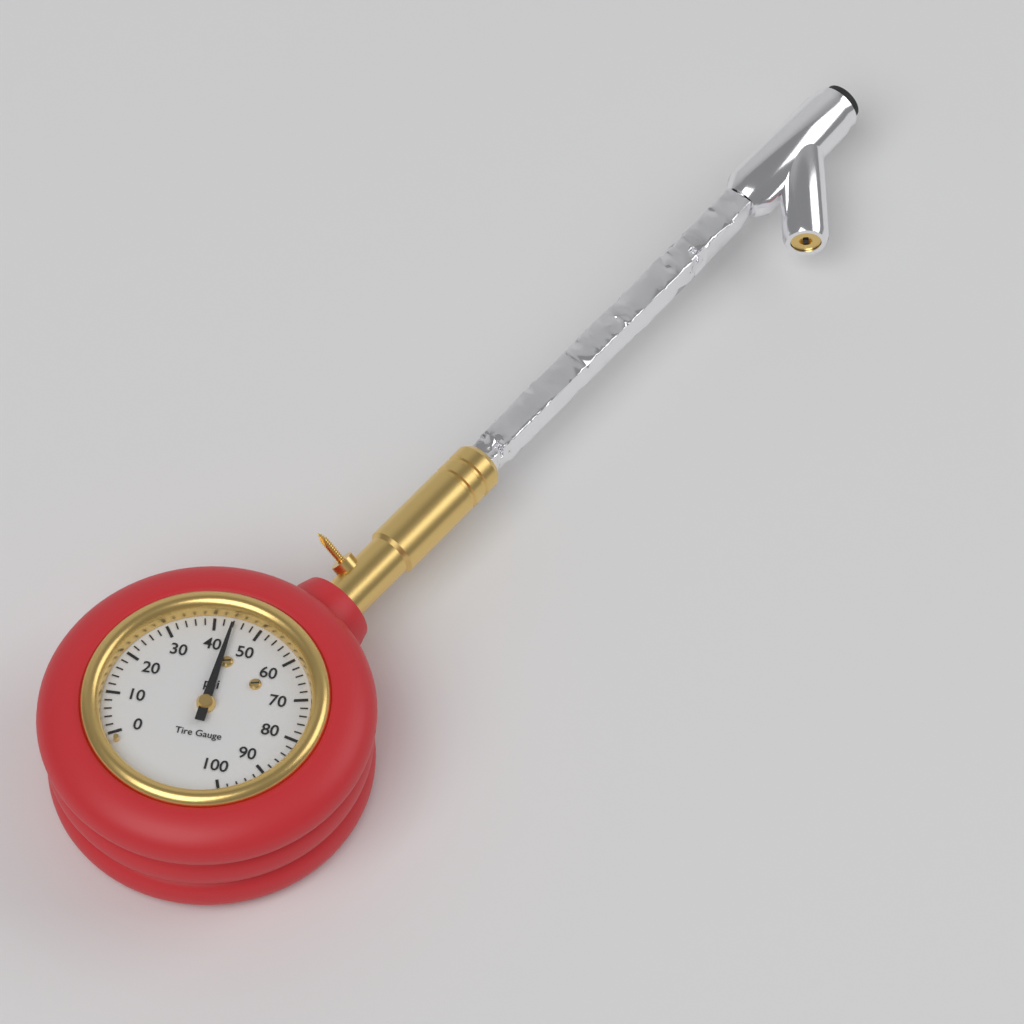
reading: 44 psi
